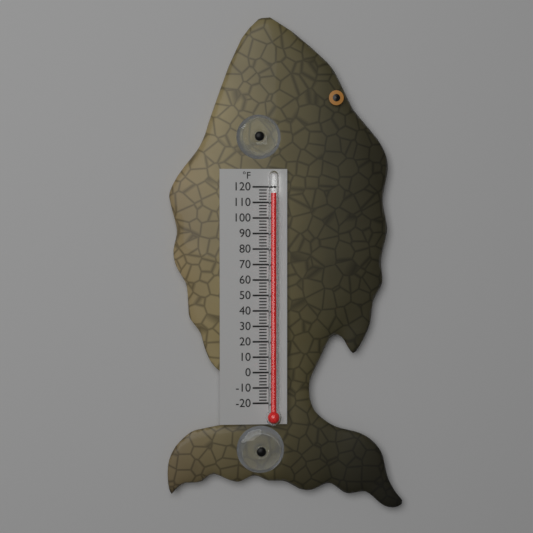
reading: 116 °F
